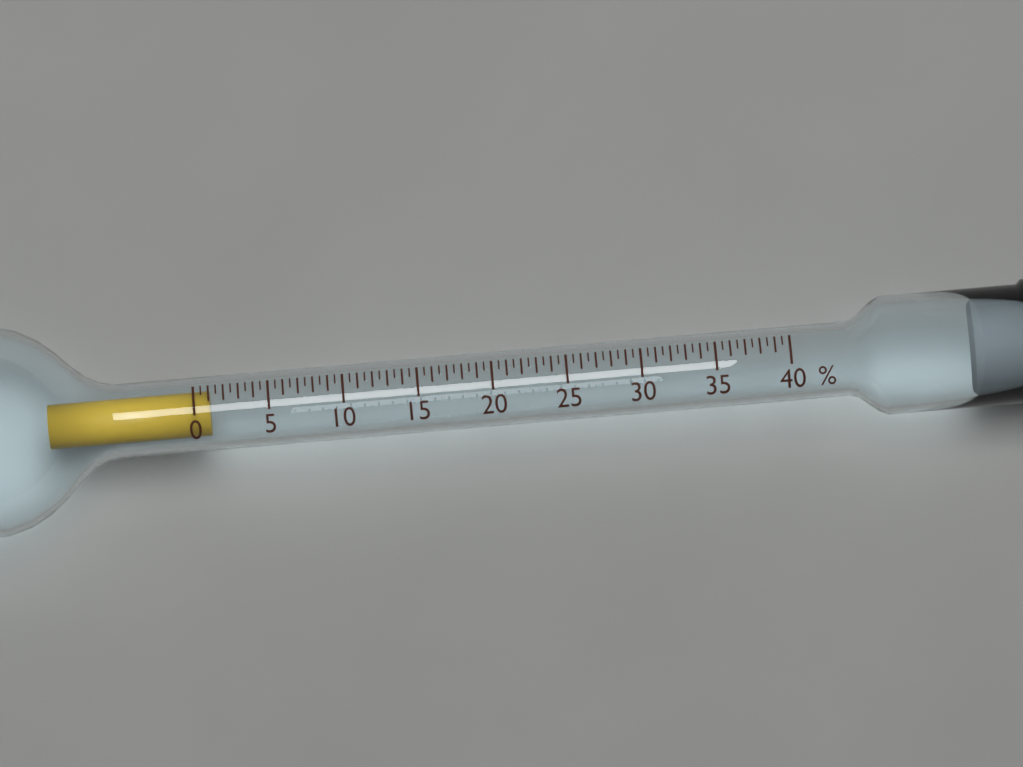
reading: 1.0 %
